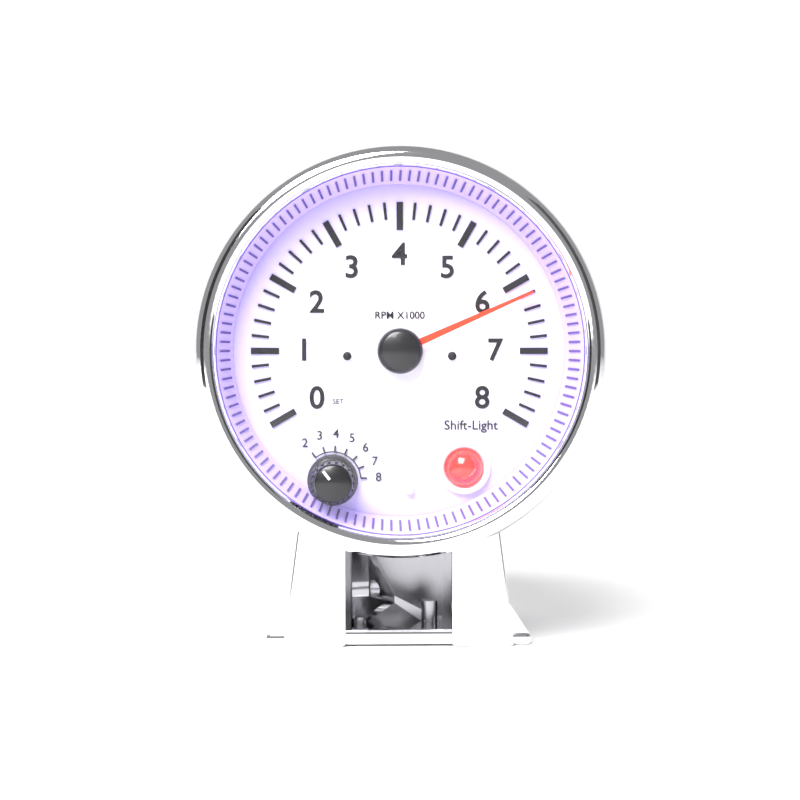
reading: 6.2 RPM x1000
